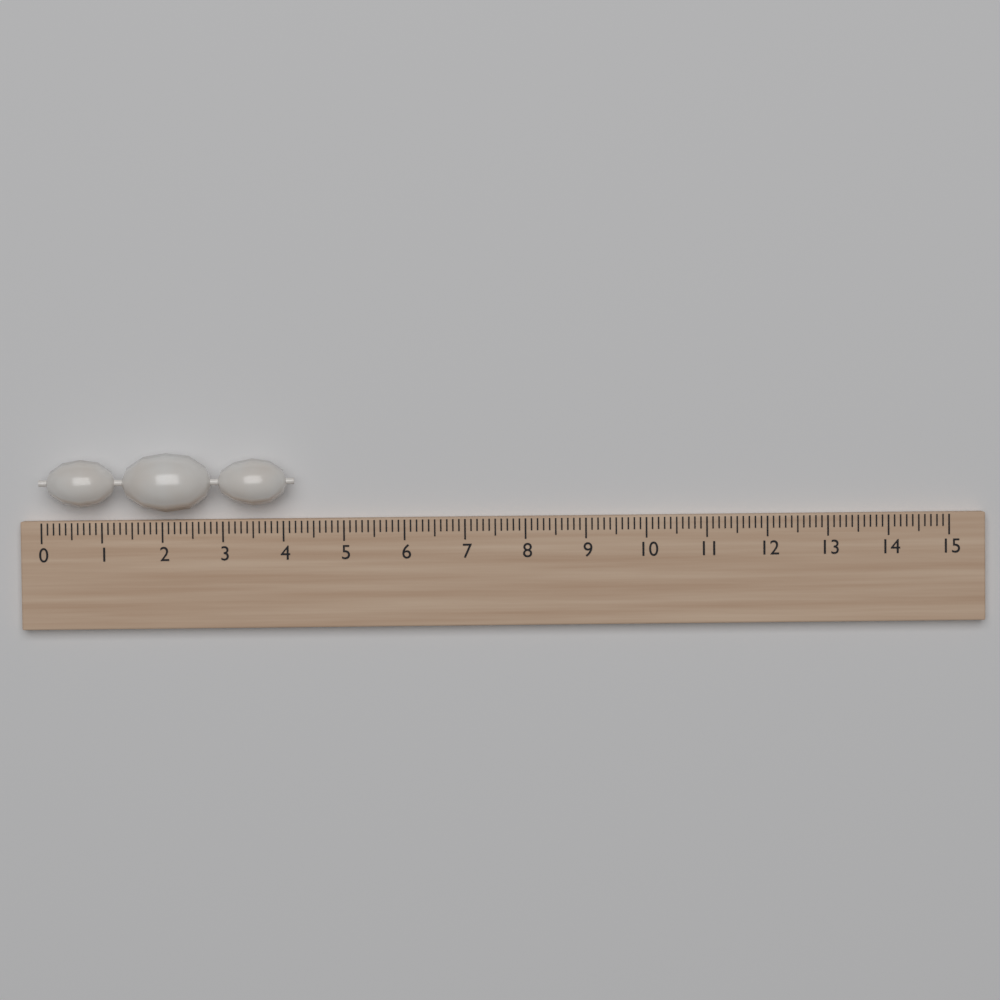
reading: 4.2 (no unit)
